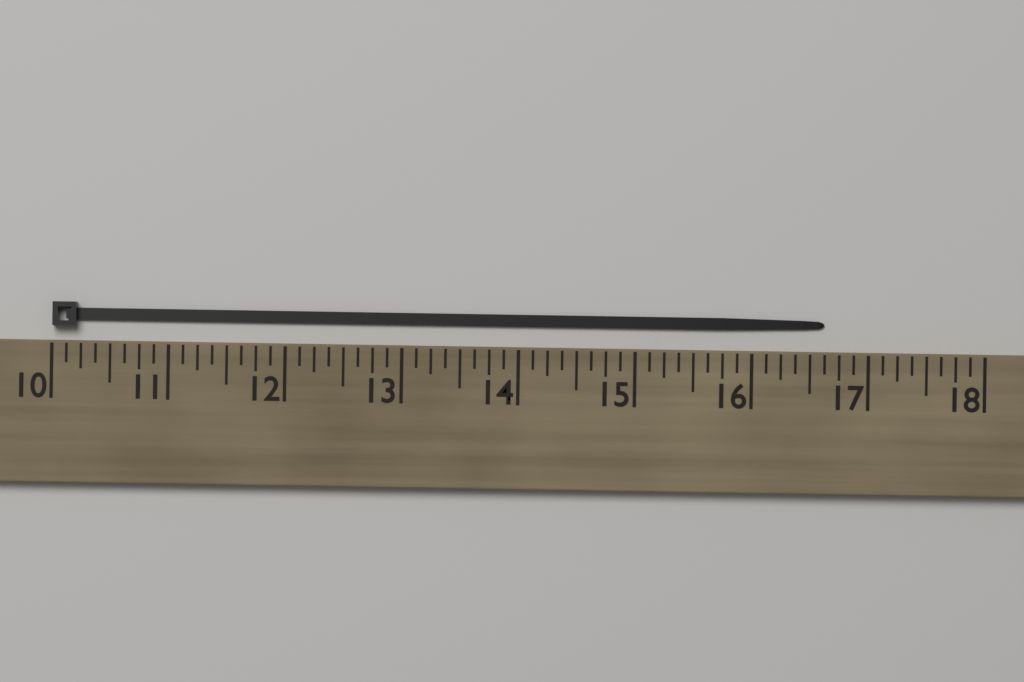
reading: 16.625 (no unit)
